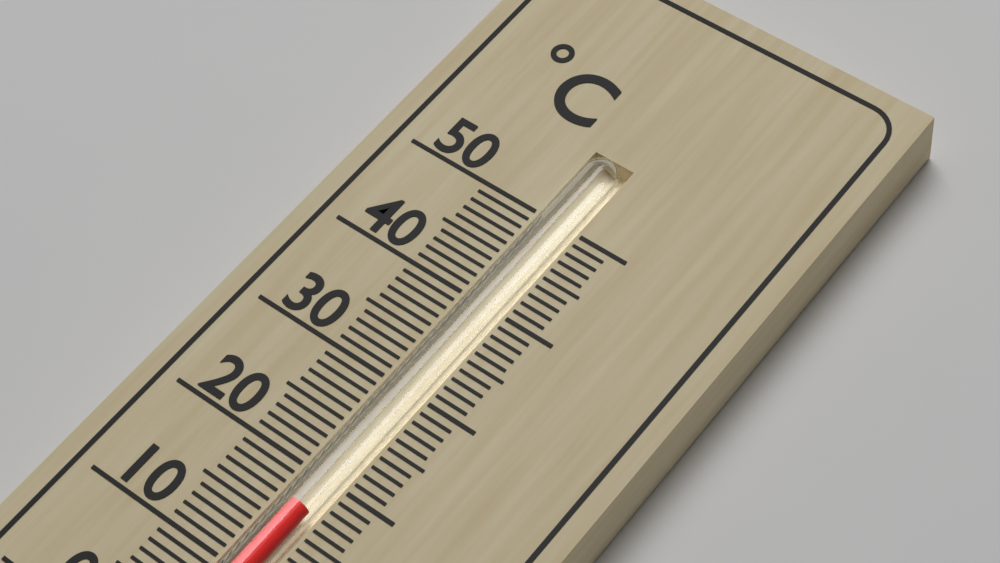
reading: 17 °C
